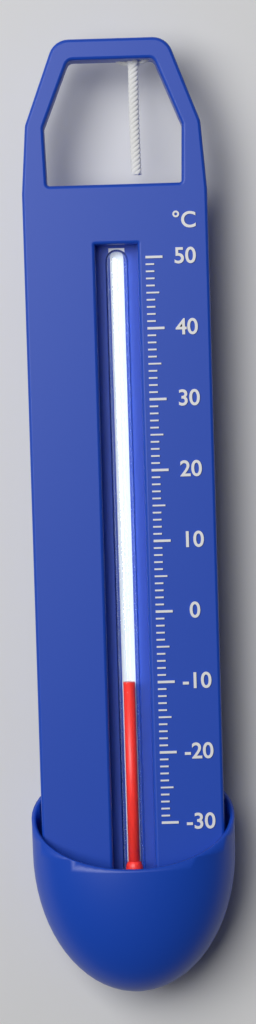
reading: -10 °C
